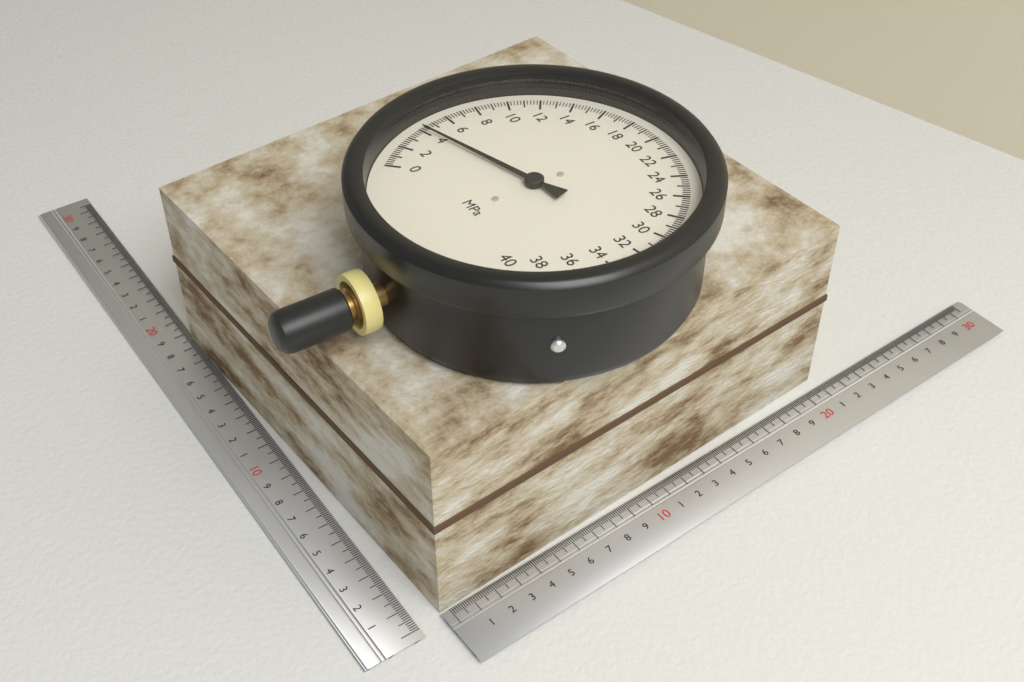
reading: 4.2 MPa
